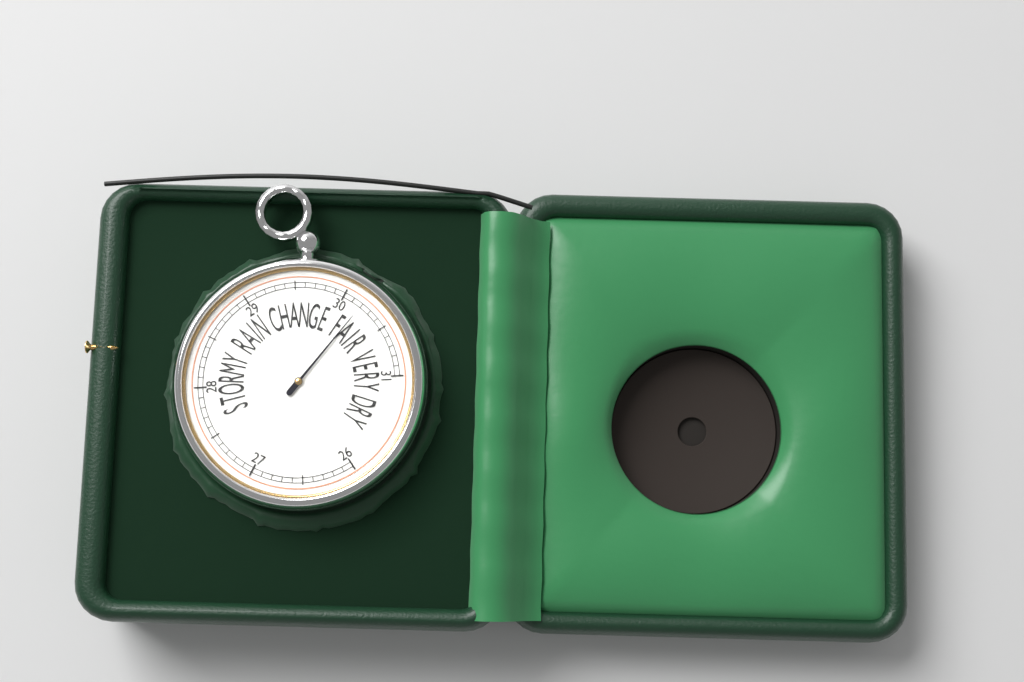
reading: 30.2 inHg
